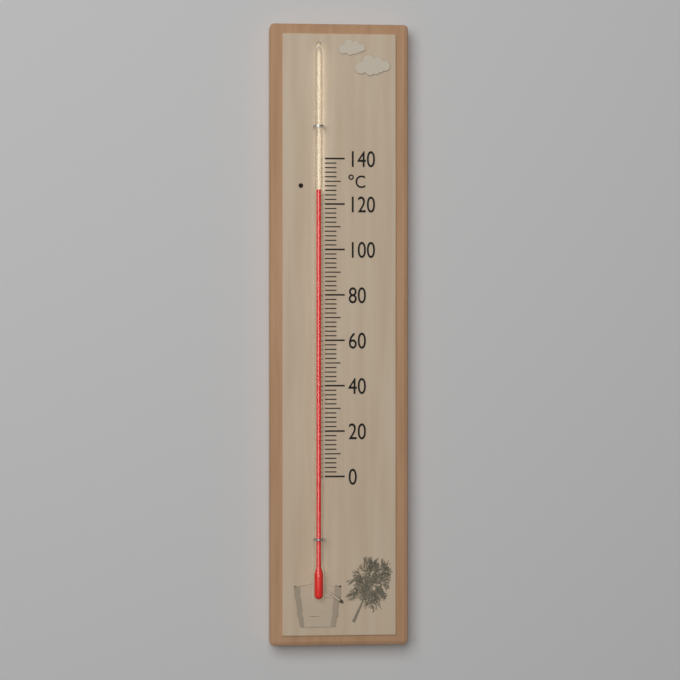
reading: 126 °C
